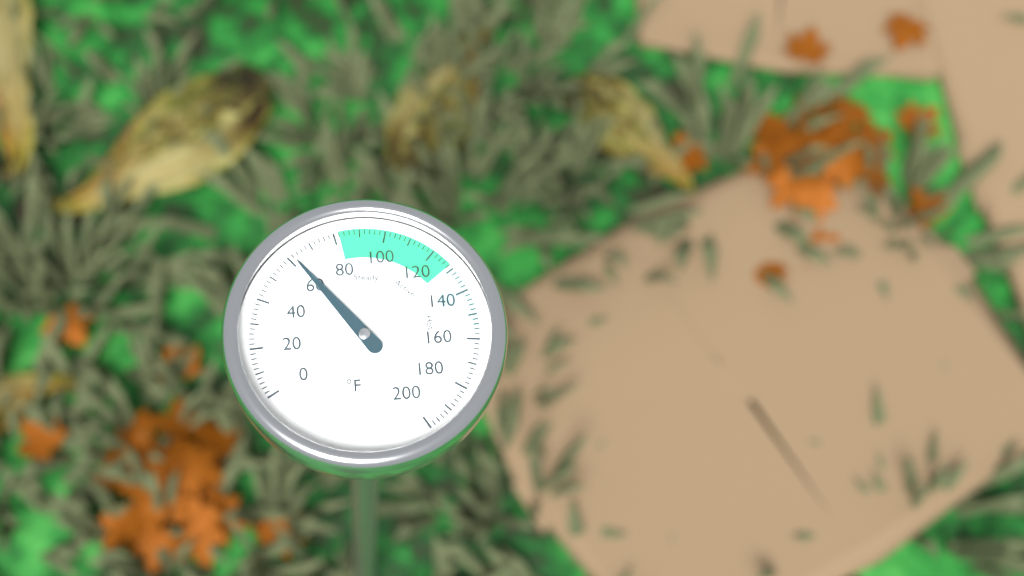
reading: 62 °F
